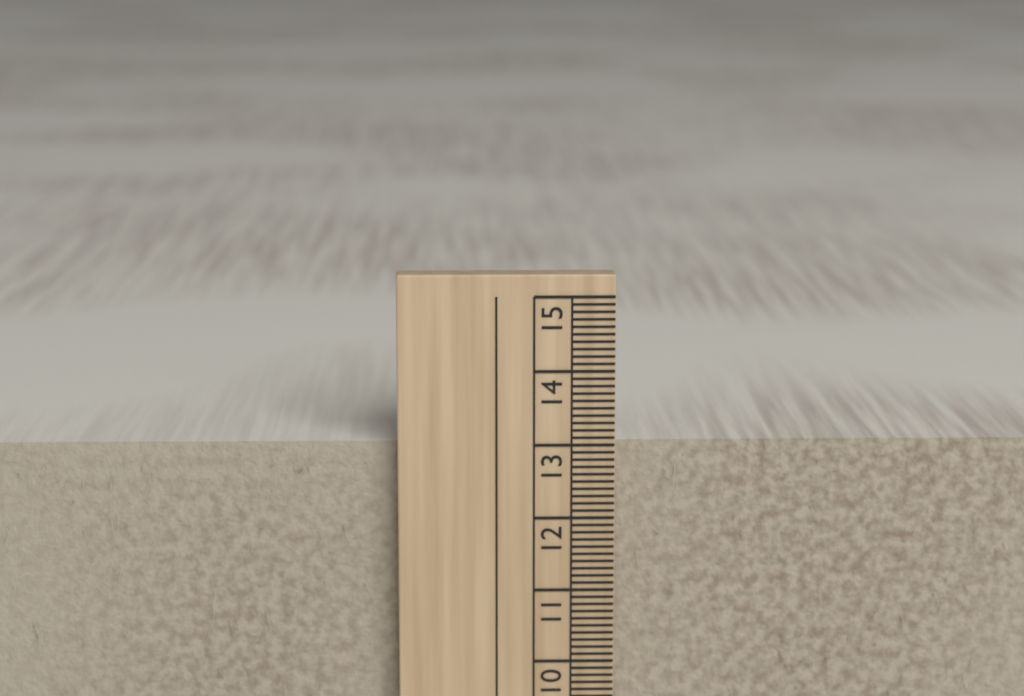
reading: 13.0 cm
